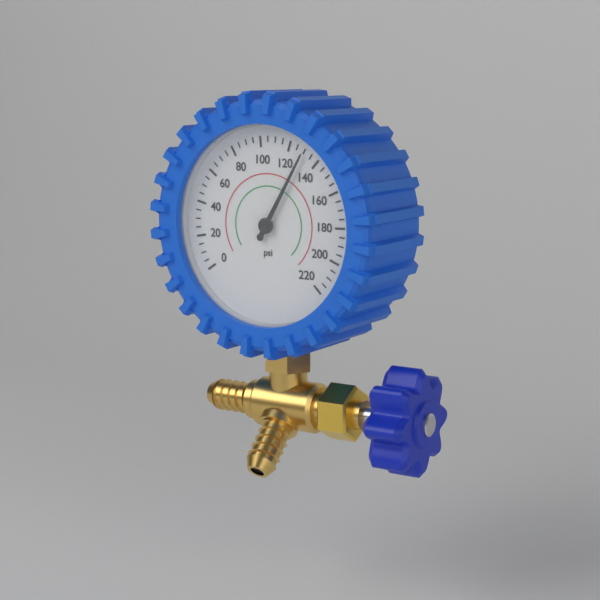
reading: 130 psi
